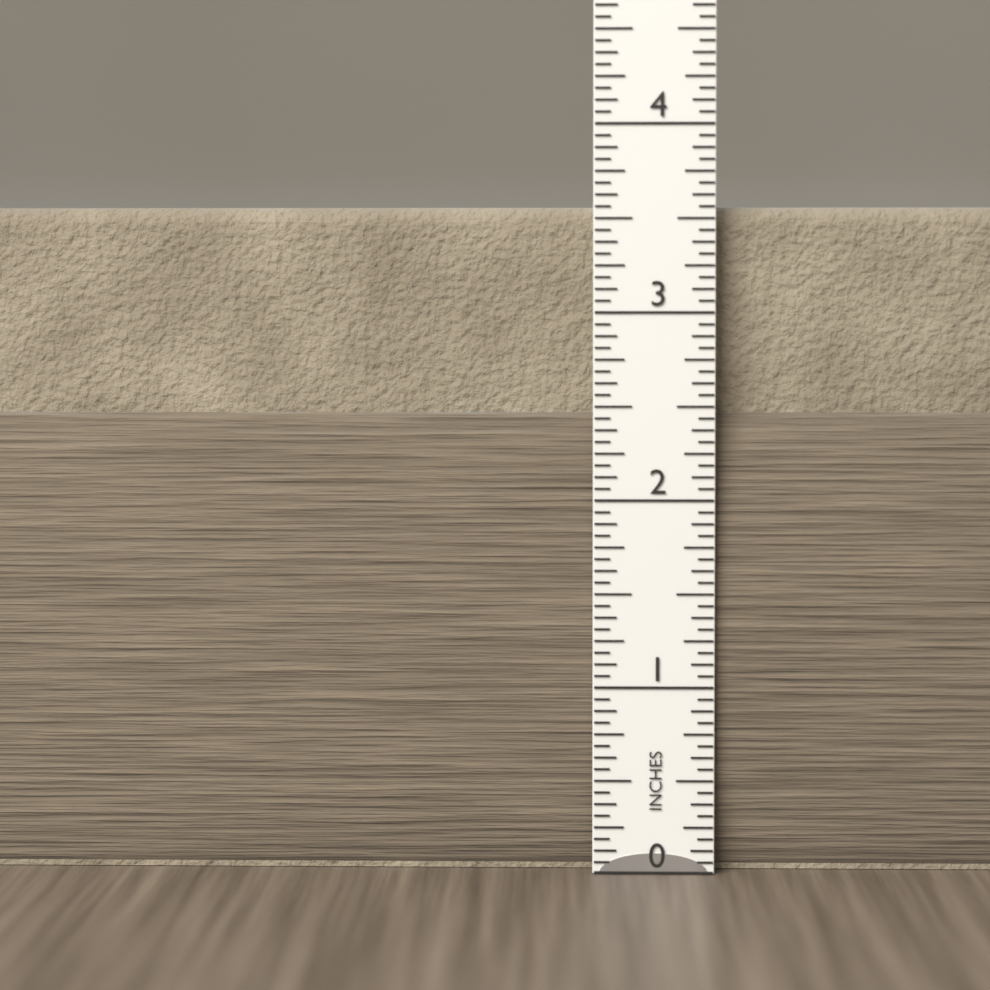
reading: 3.5625 in
